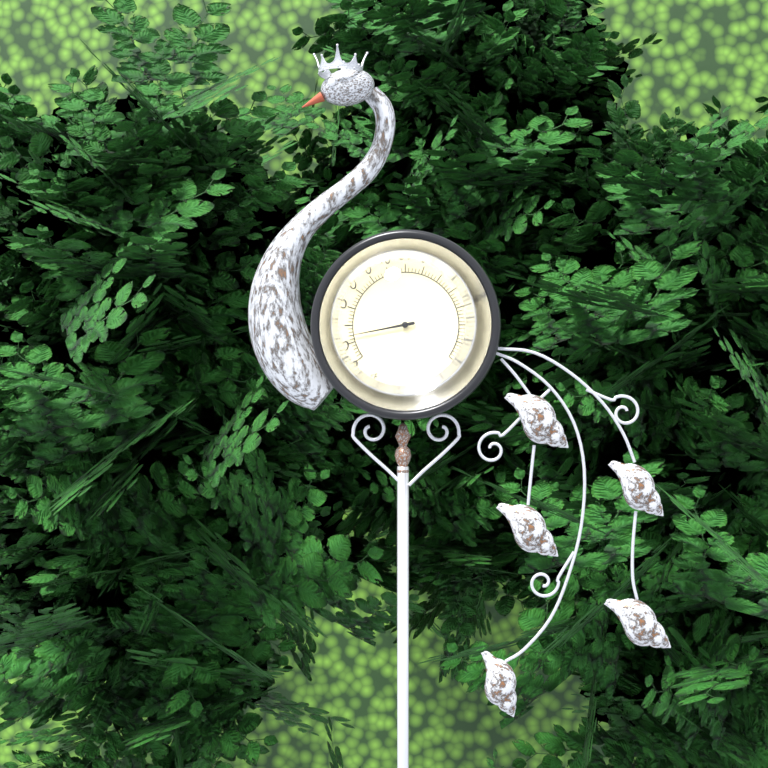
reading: -6 °F
